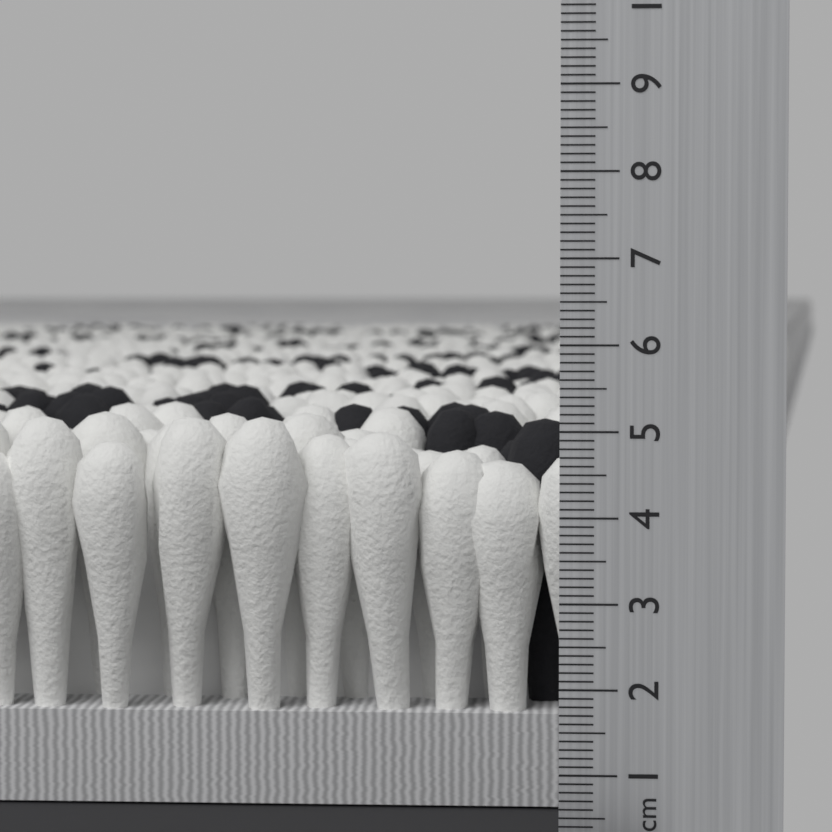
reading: 5.0 cm
